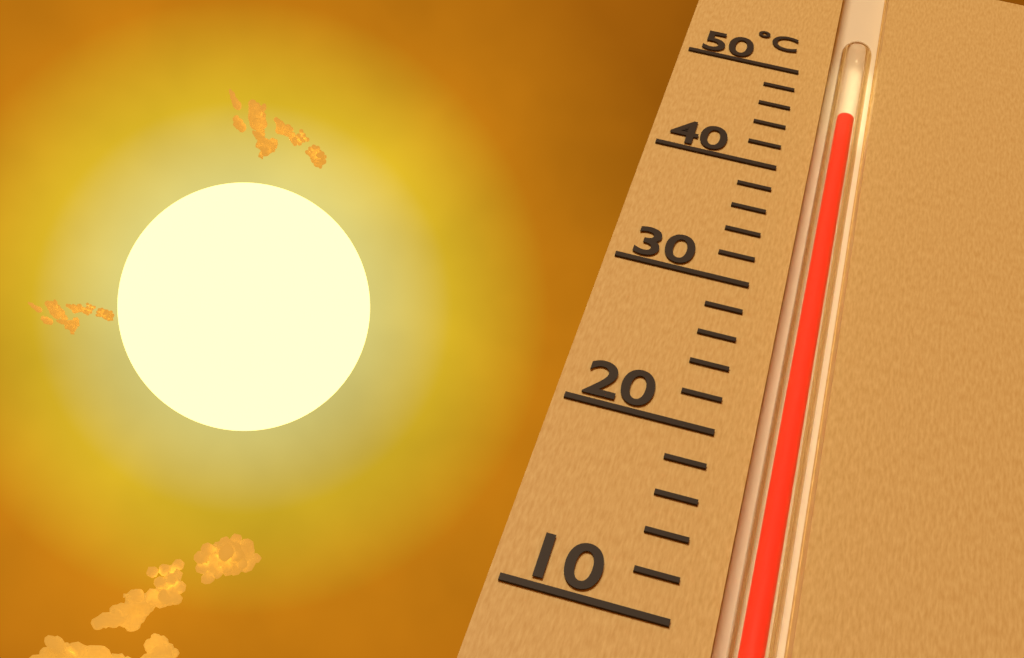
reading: 46 °C
